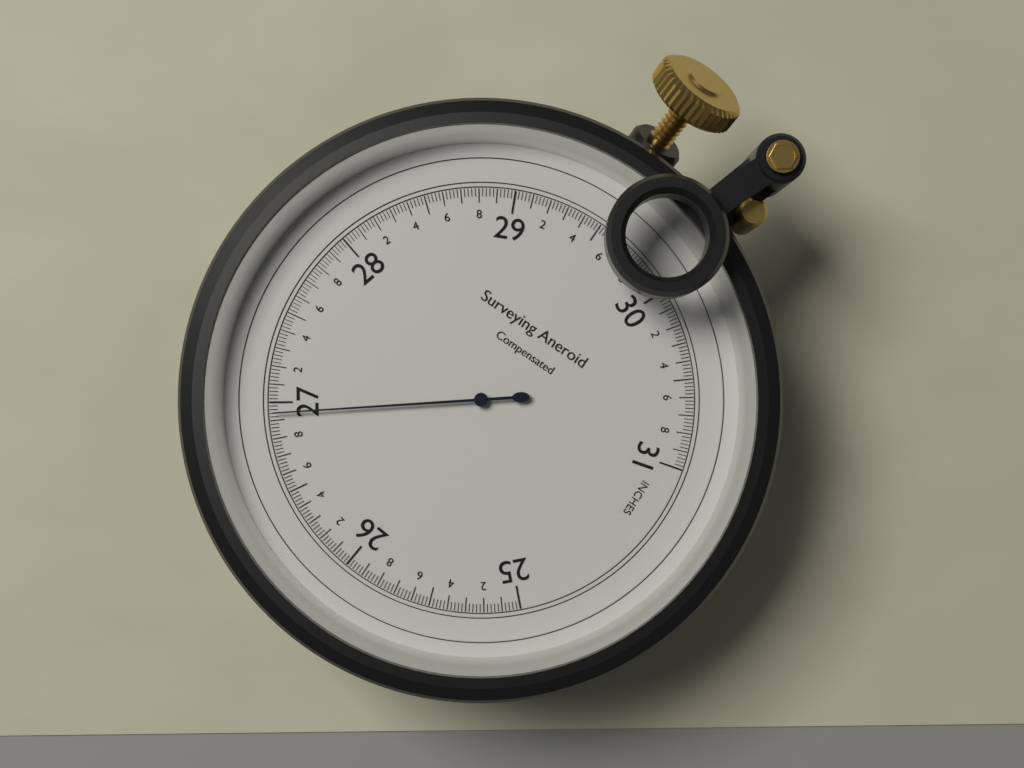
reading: 26.94 inches
